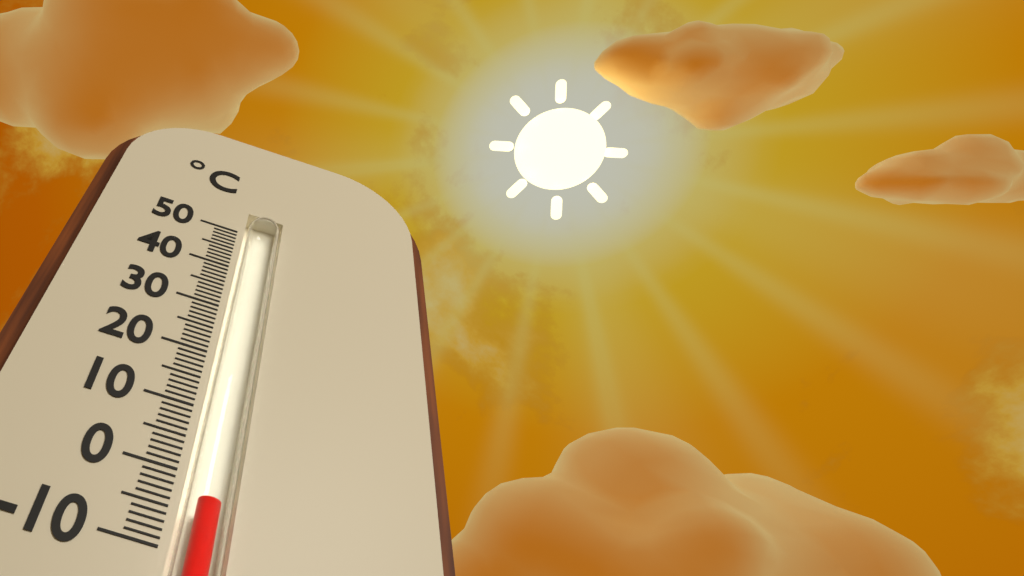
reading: -3 °C
